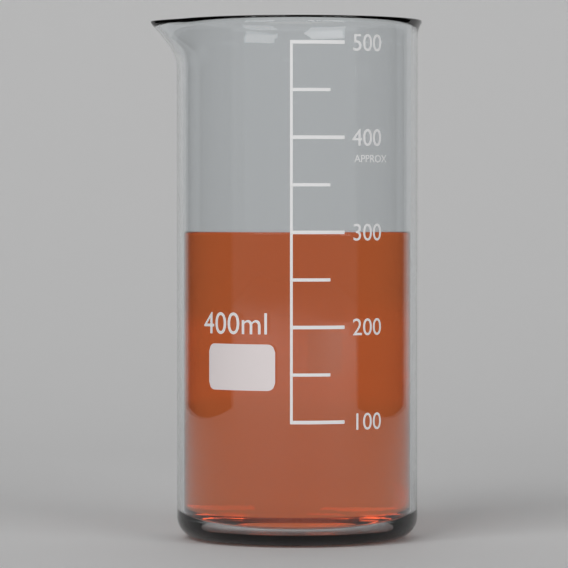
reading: 300 ml
